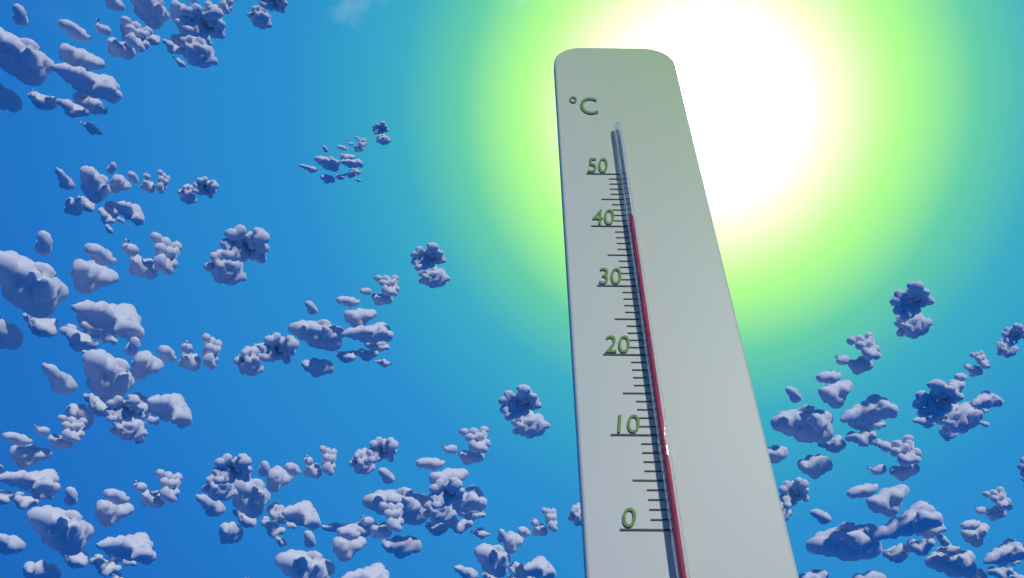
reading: 41 °C
